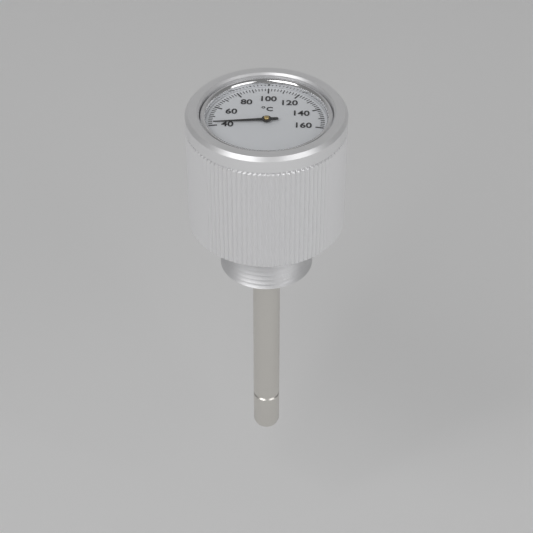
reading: 42 °C
